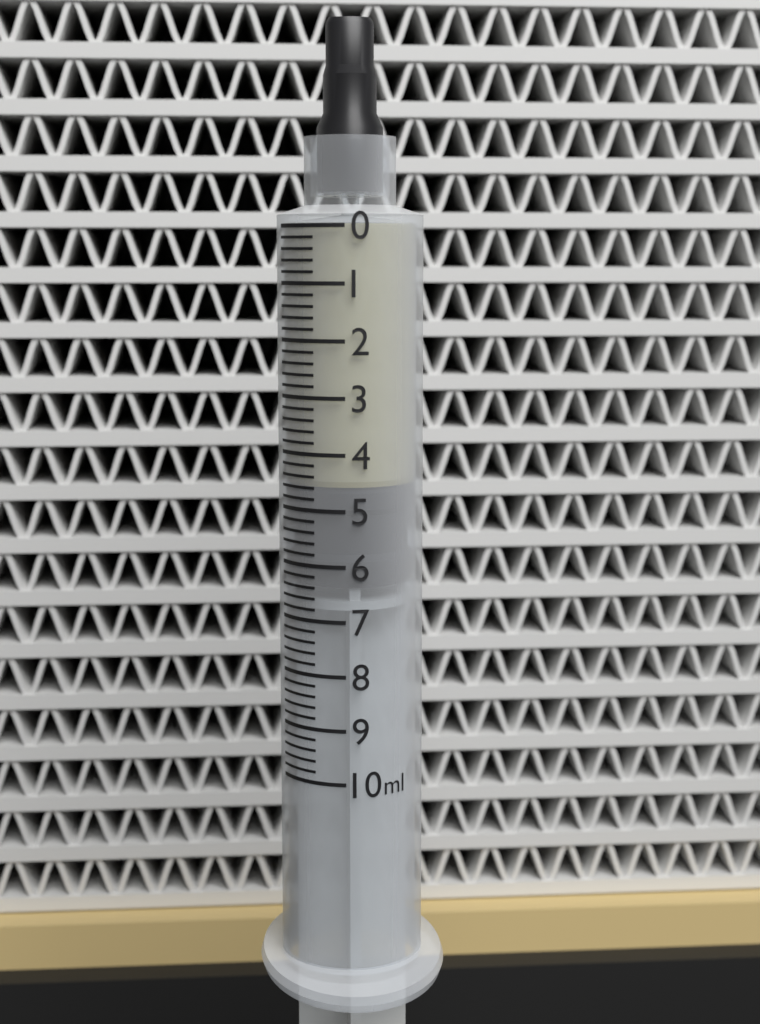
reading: 4.6 ml
